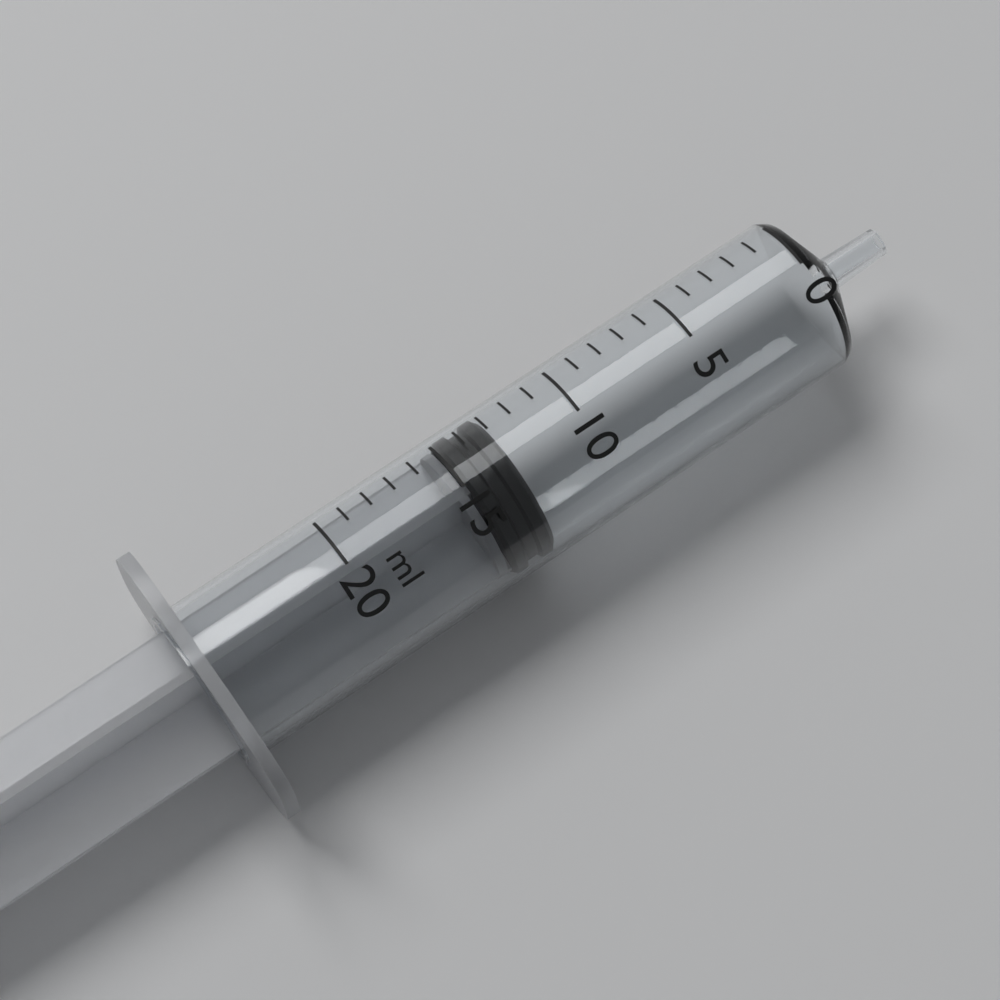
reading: 13 ml
